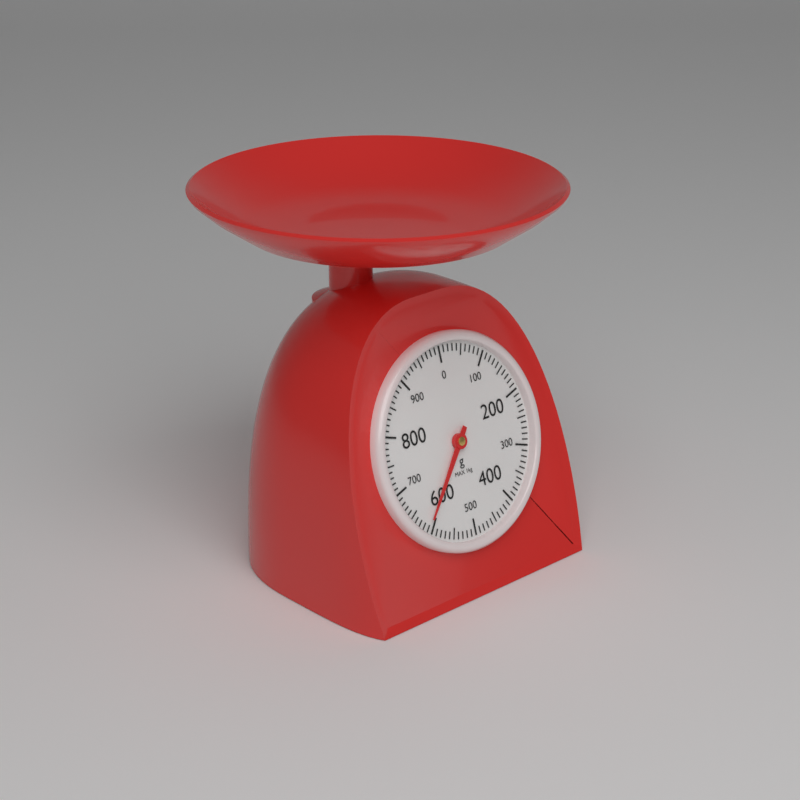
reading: 610 g
